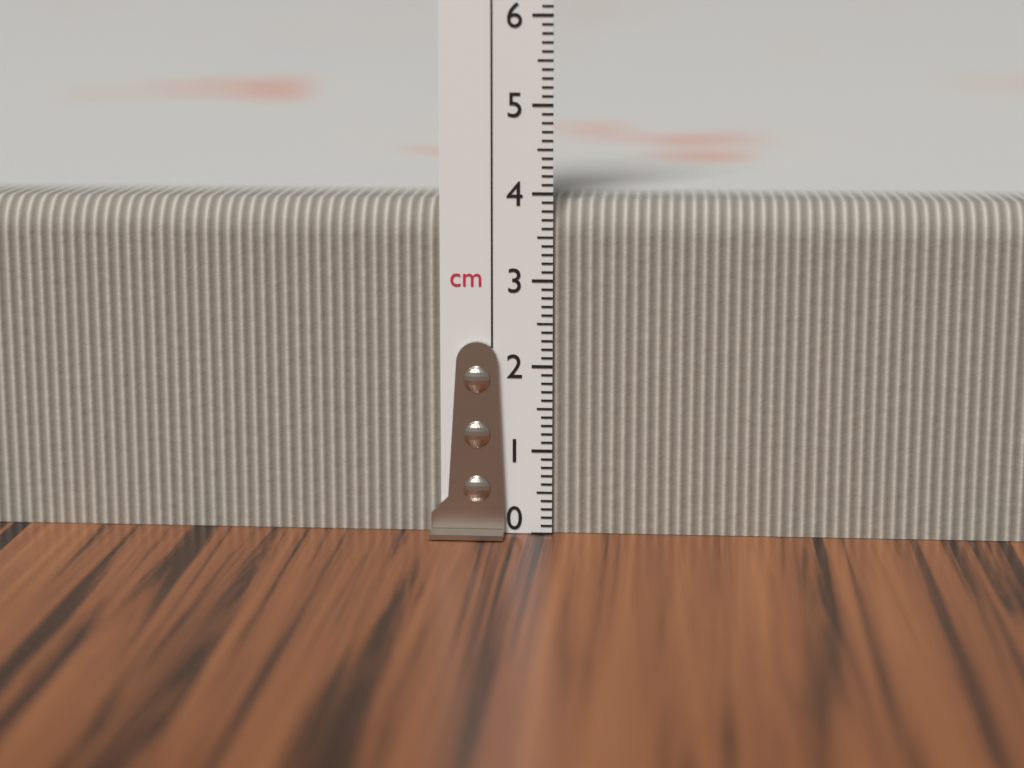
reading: 3.9 cm
